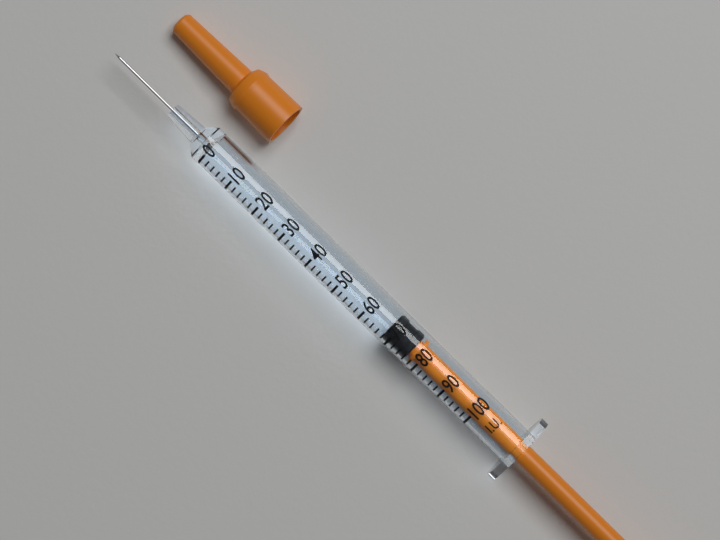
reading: 68 I.U.
